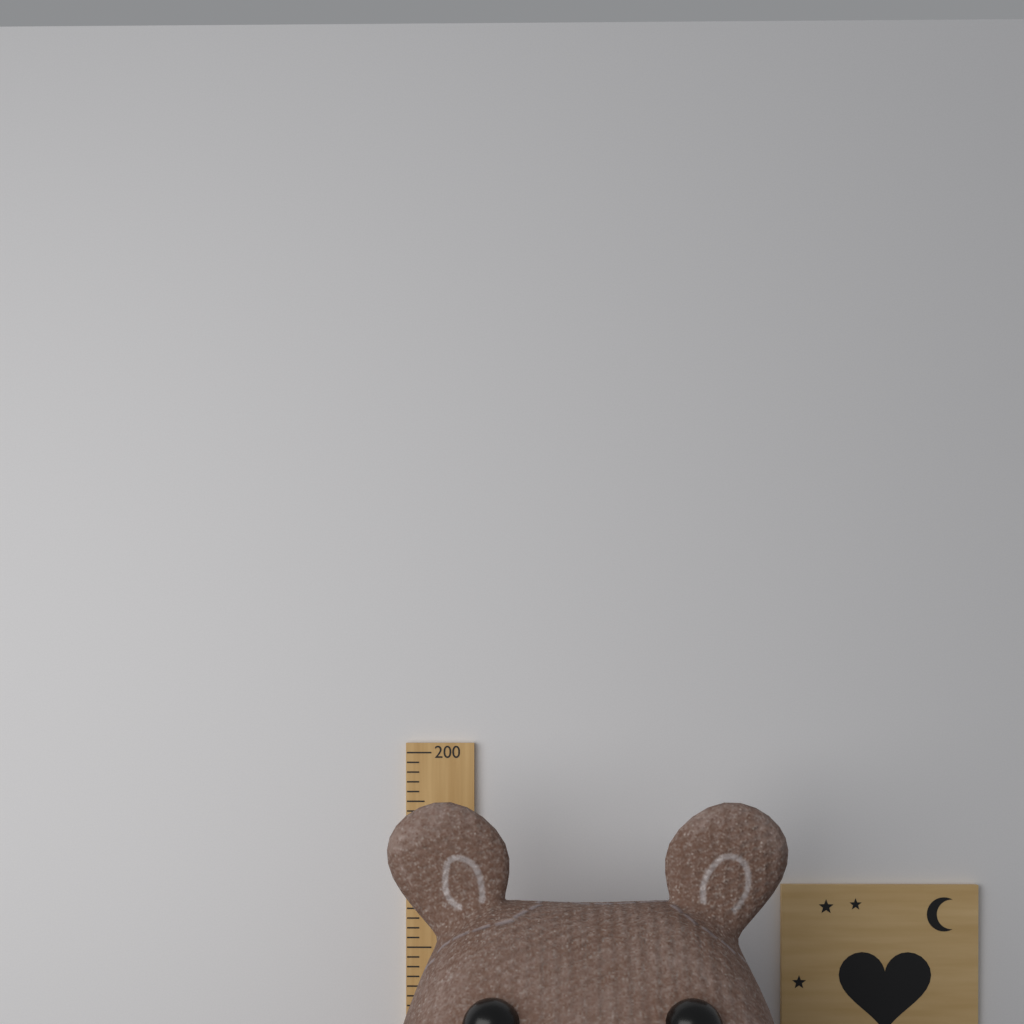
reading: 192 (no unit)
